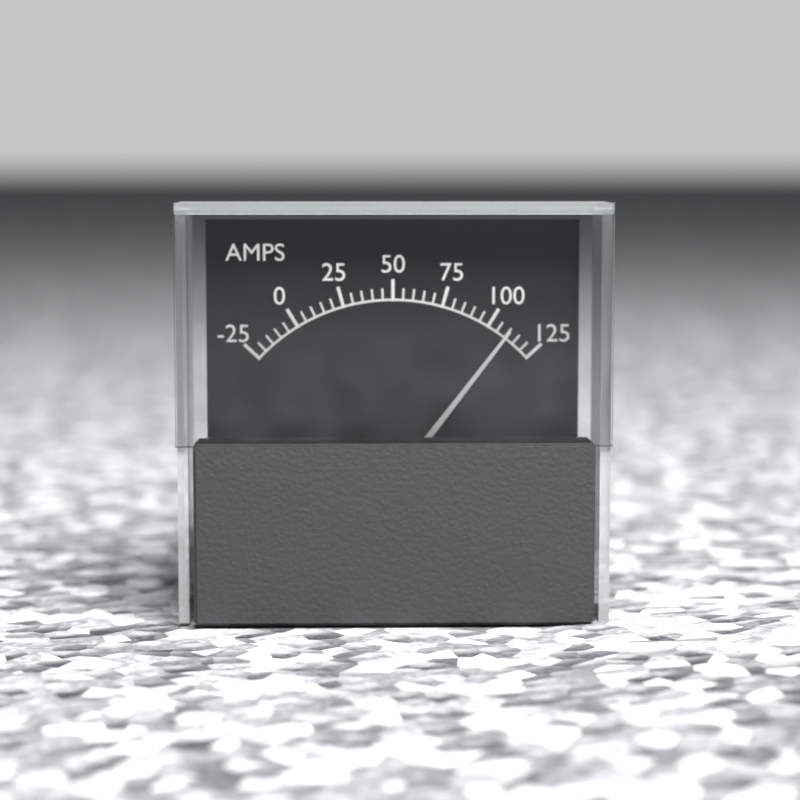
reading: 110 A
